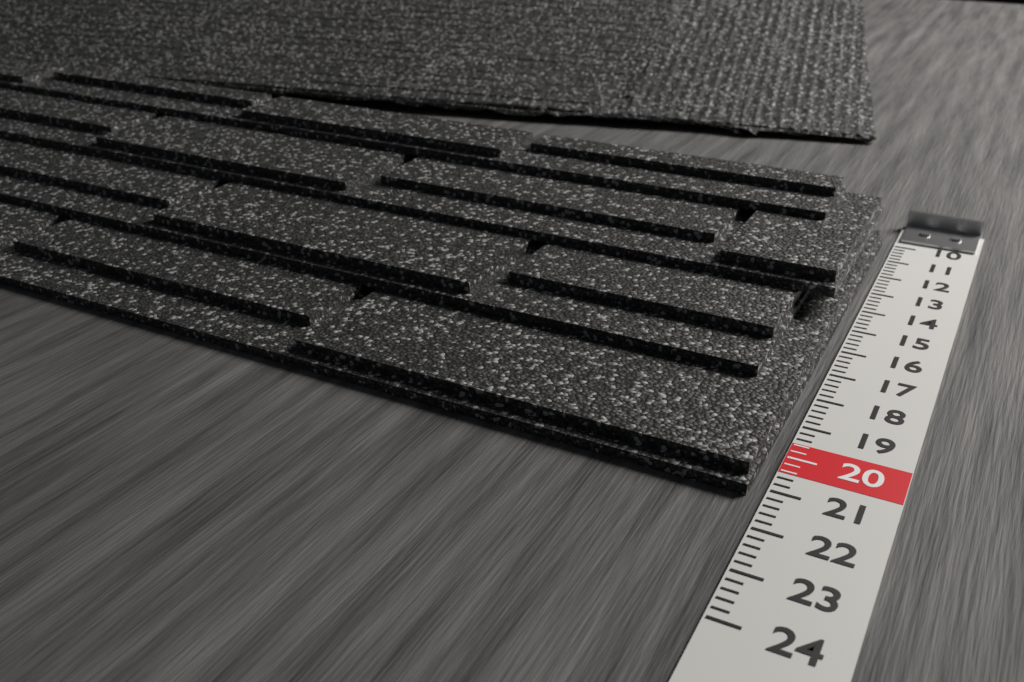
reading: 21.2 (no unit)
